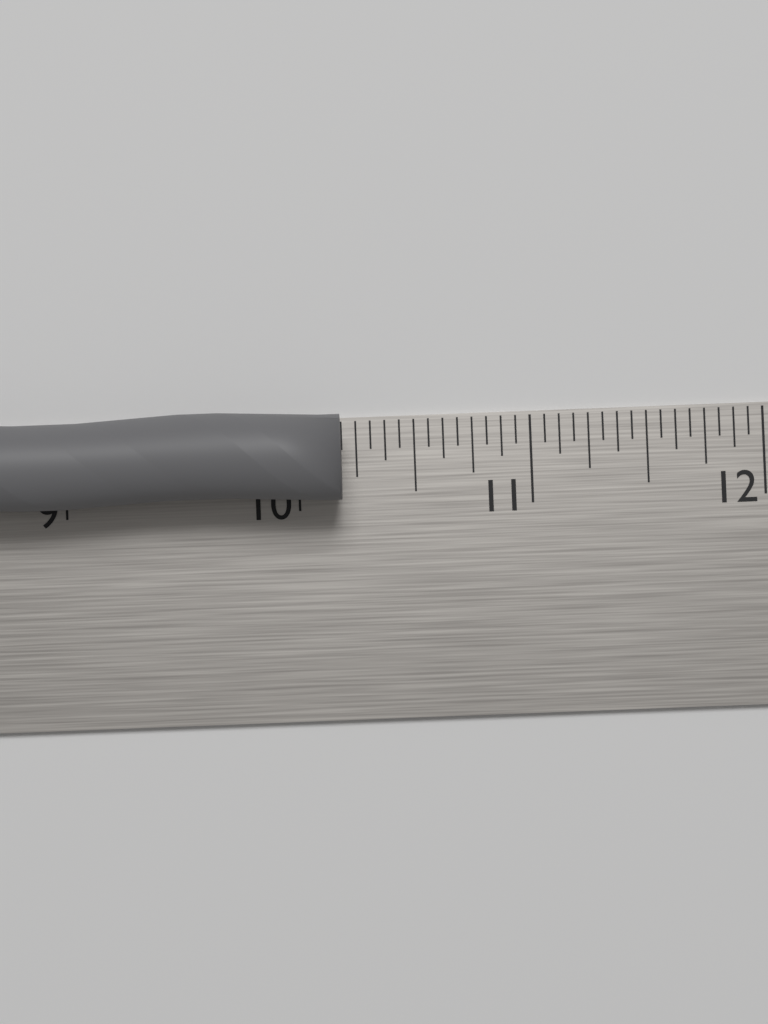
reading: 10.1875 in
